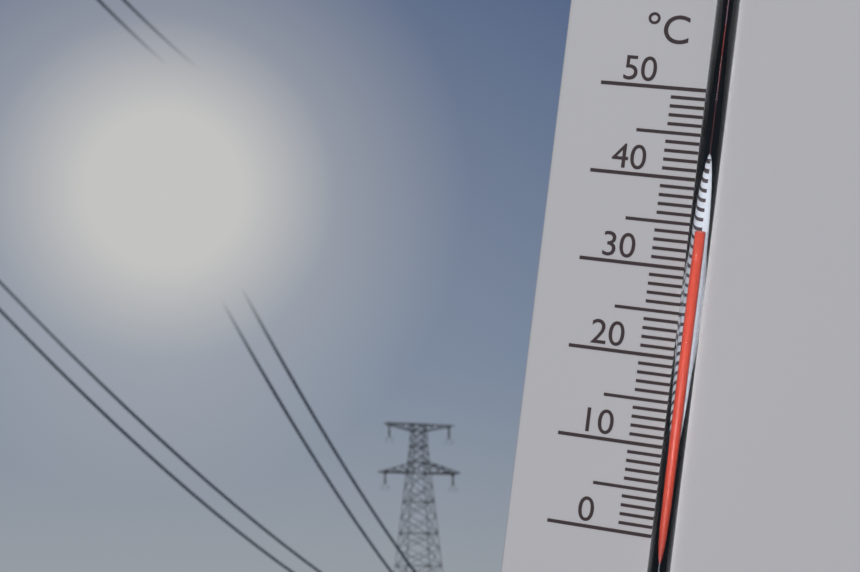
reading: 34 °C
